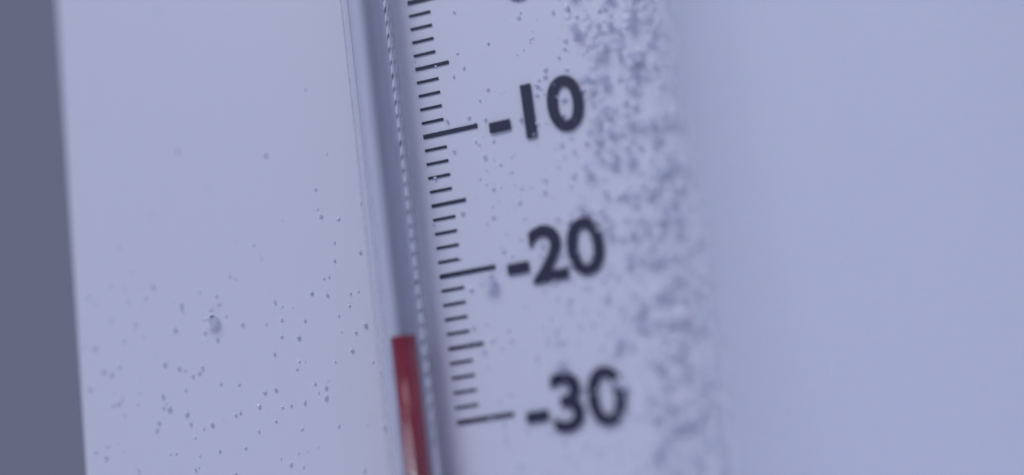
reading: -24 °C
